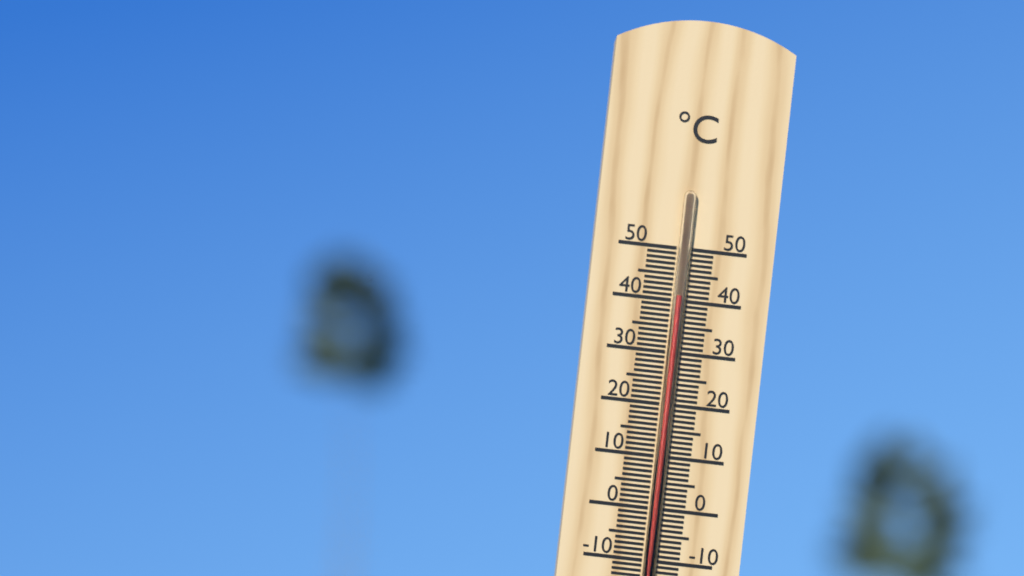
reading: 41 °C
